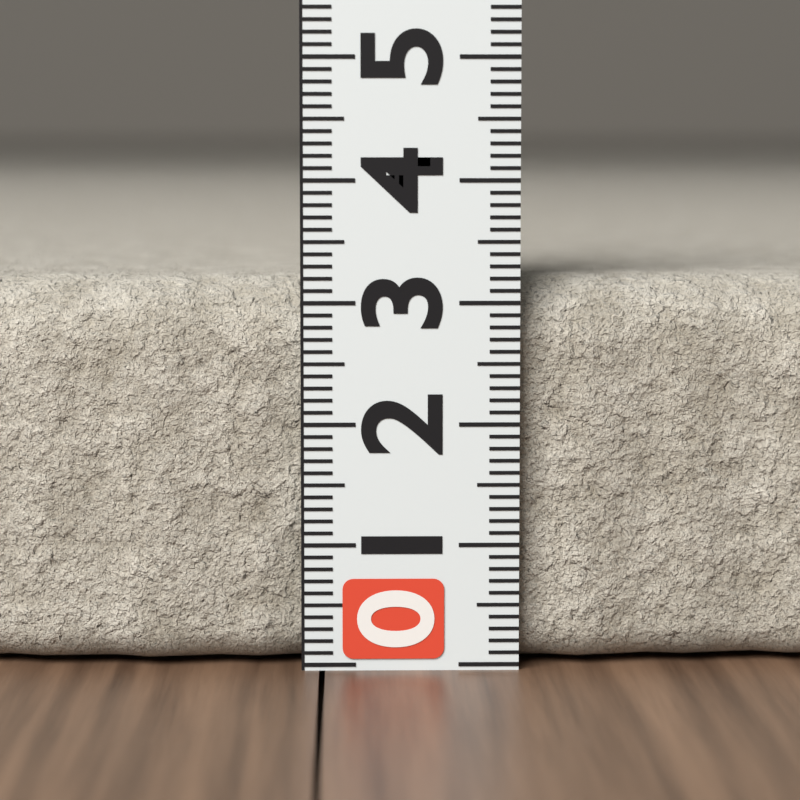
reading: 3.2 (no unit)
